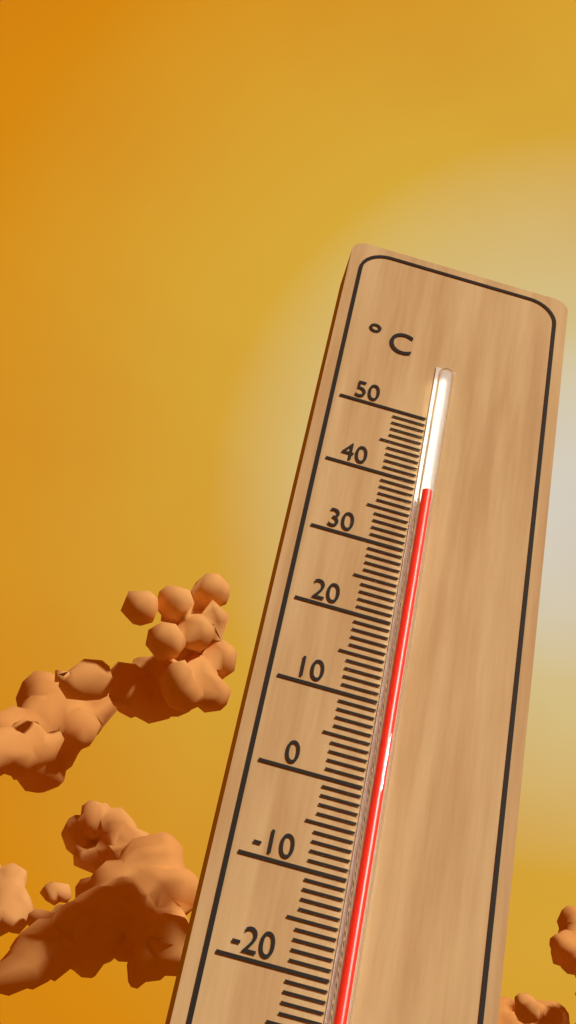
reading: 38 °C
